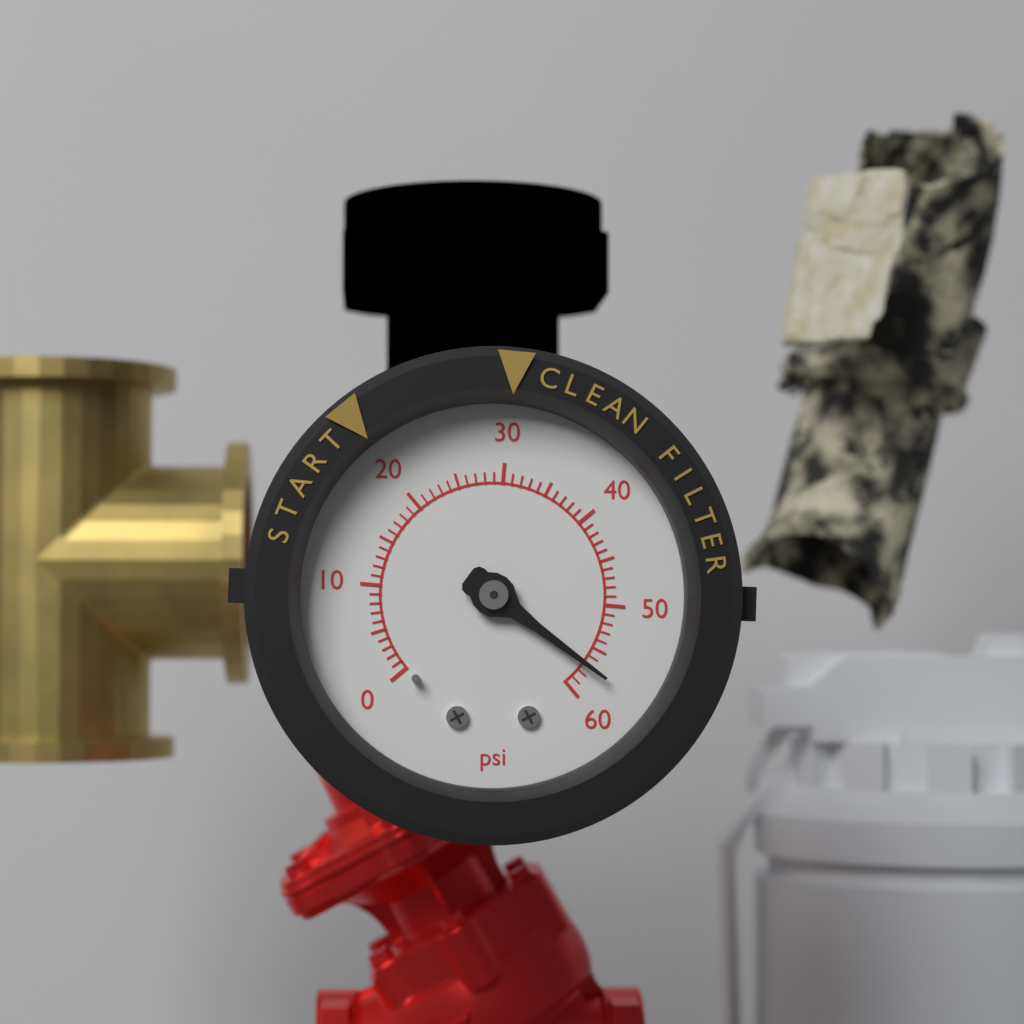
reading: 57 psi
